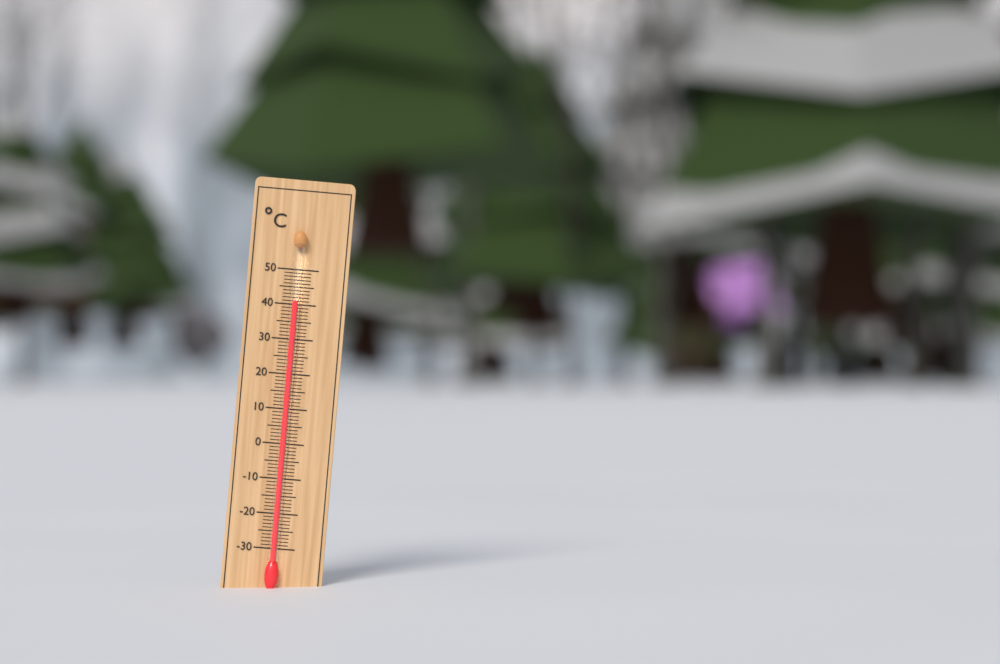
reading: 41 °C
